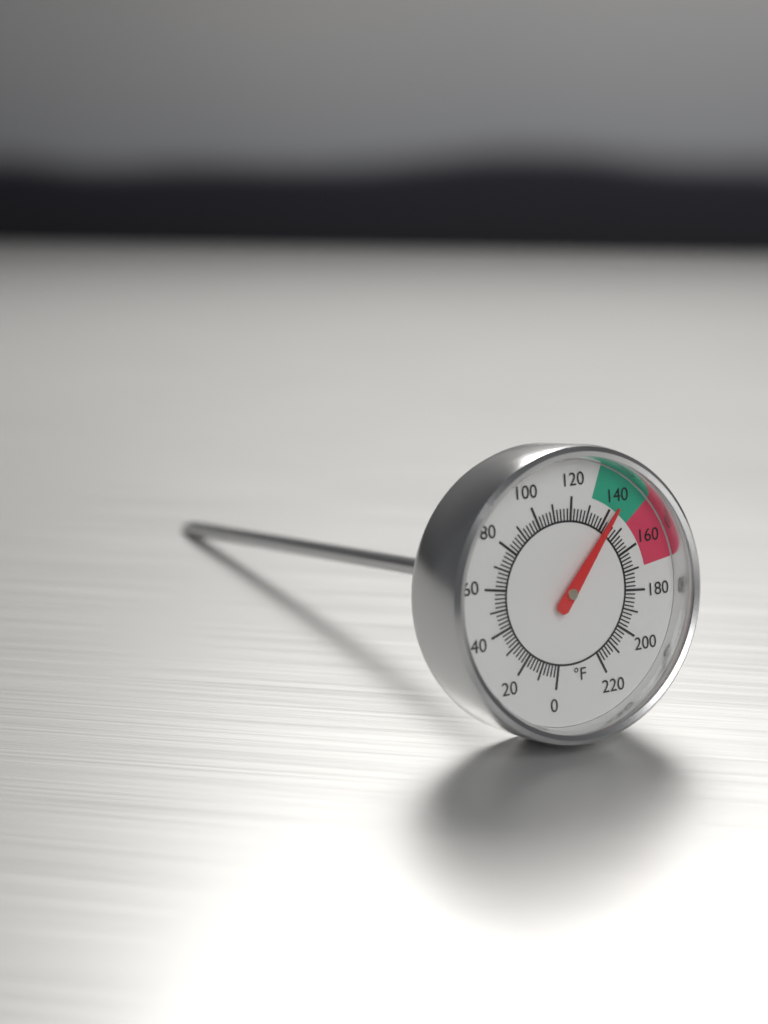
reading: 142 °F
